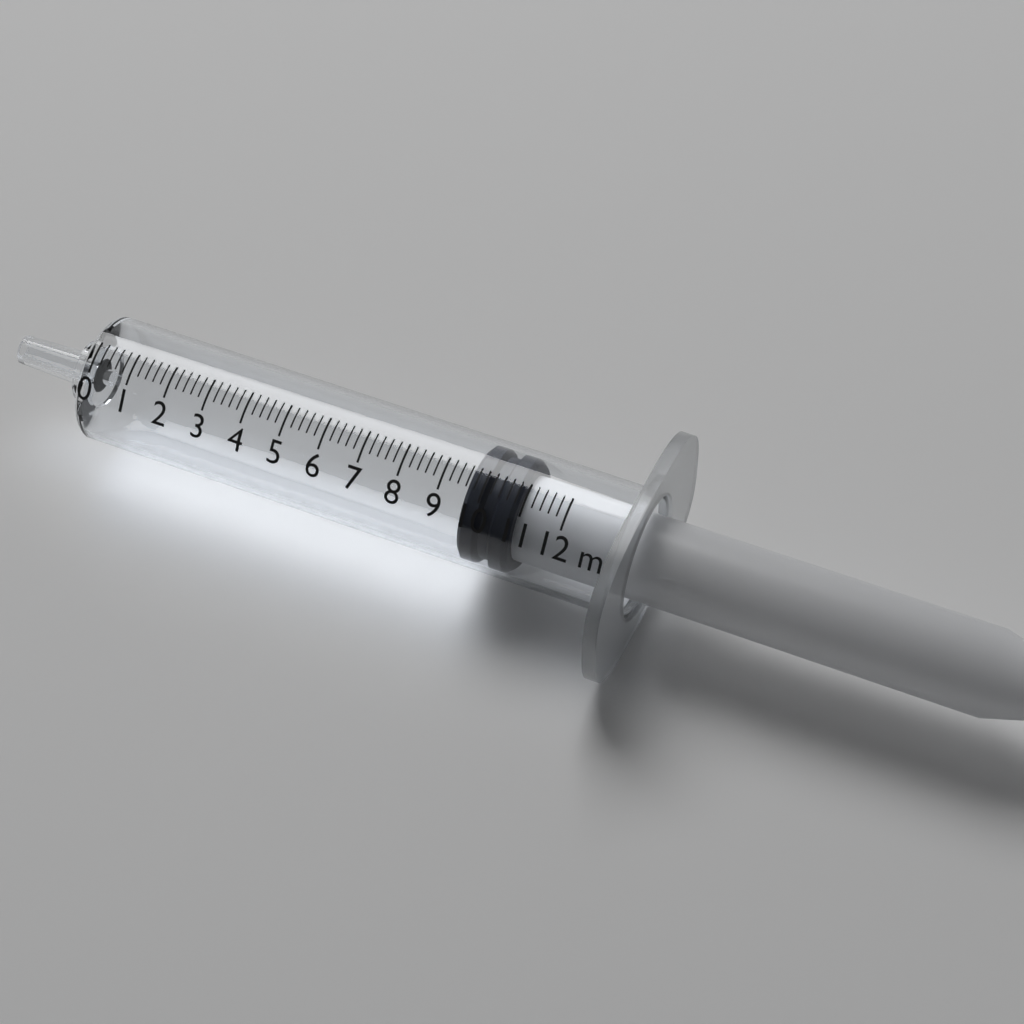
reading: 9.6 ml
